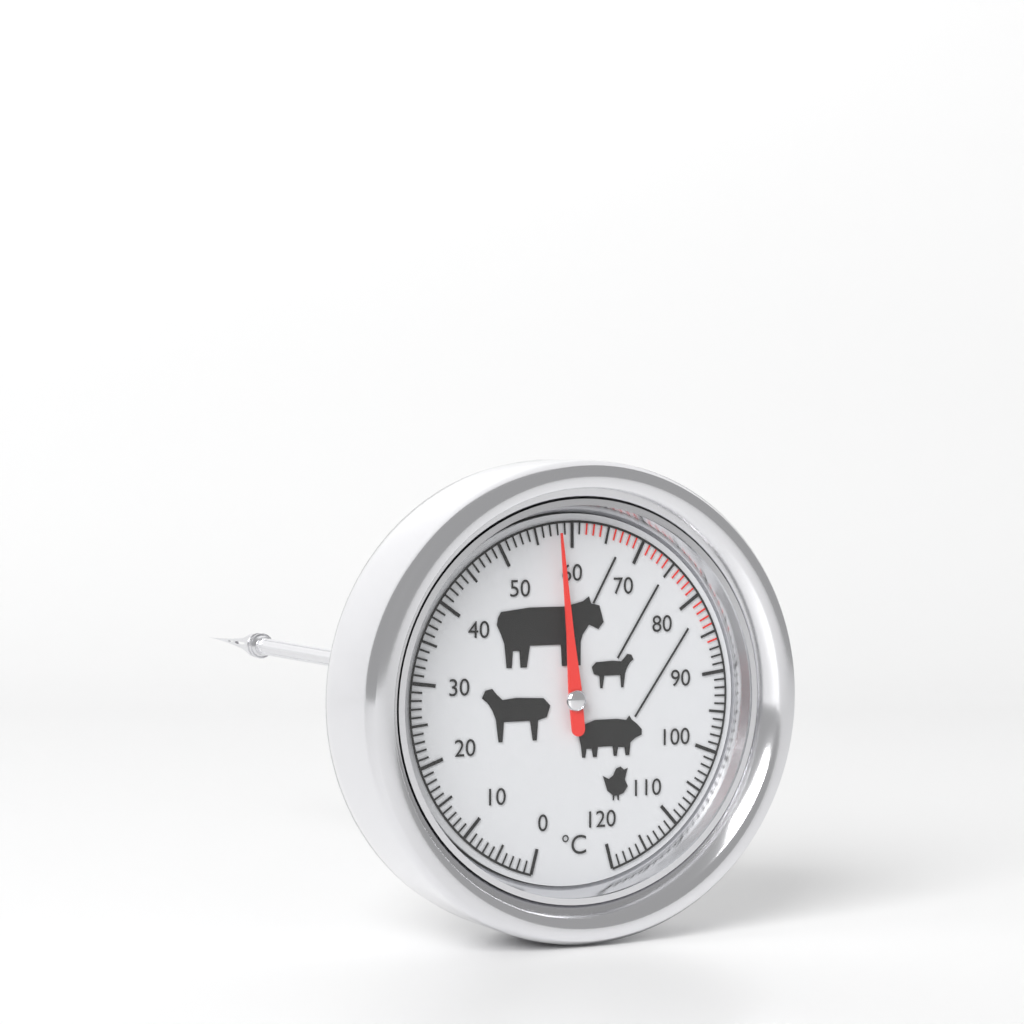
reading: 58 °C
